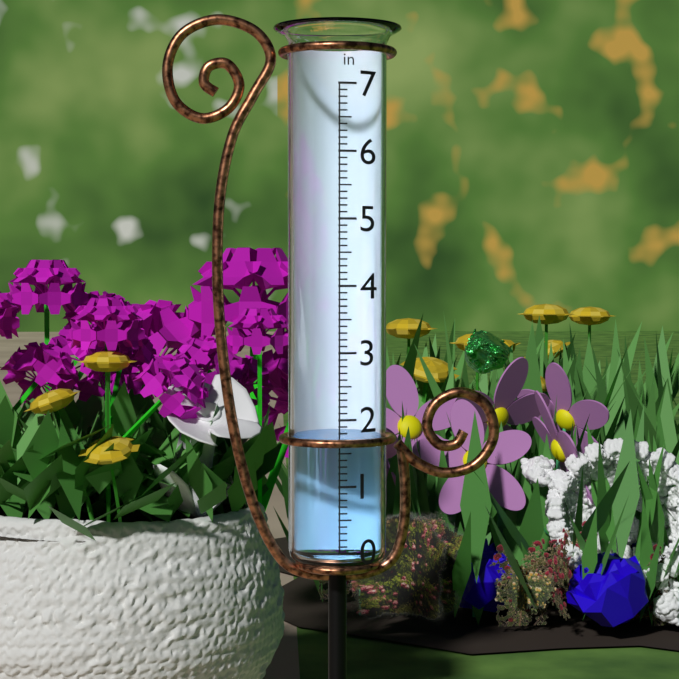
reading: 1.7 in
